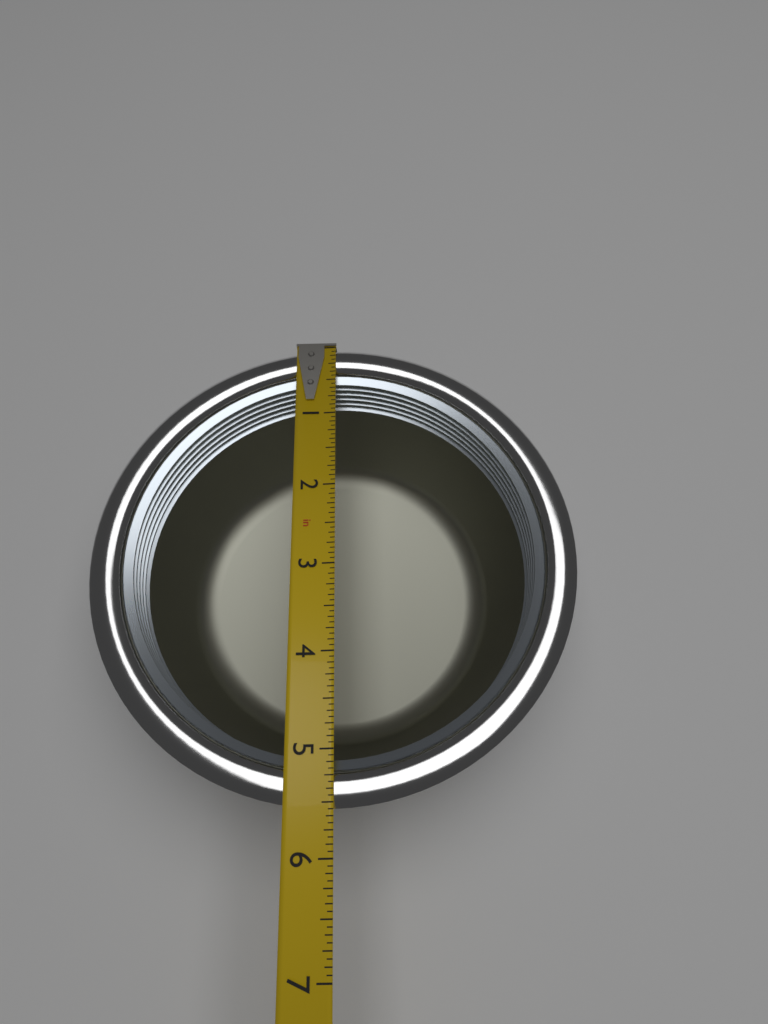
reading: 5.5625 in
